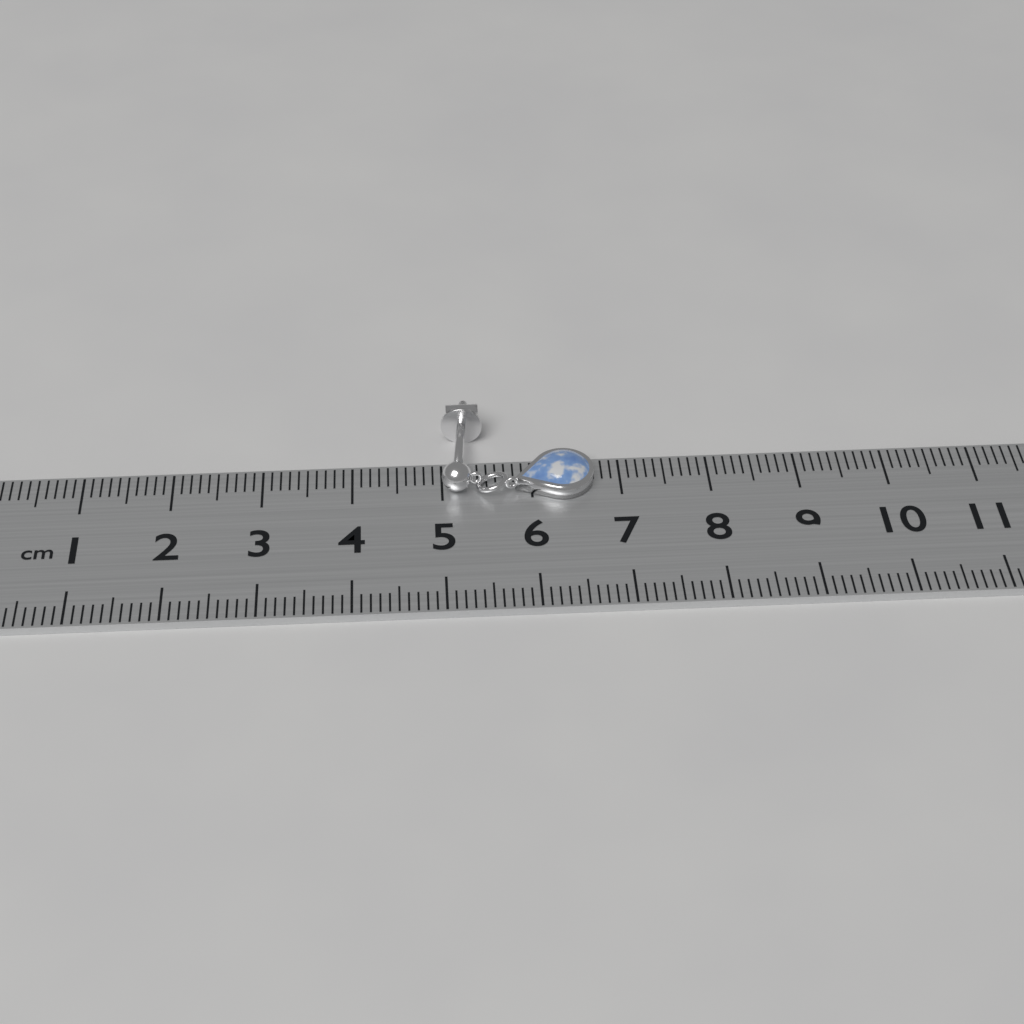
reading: 6.7 cm
